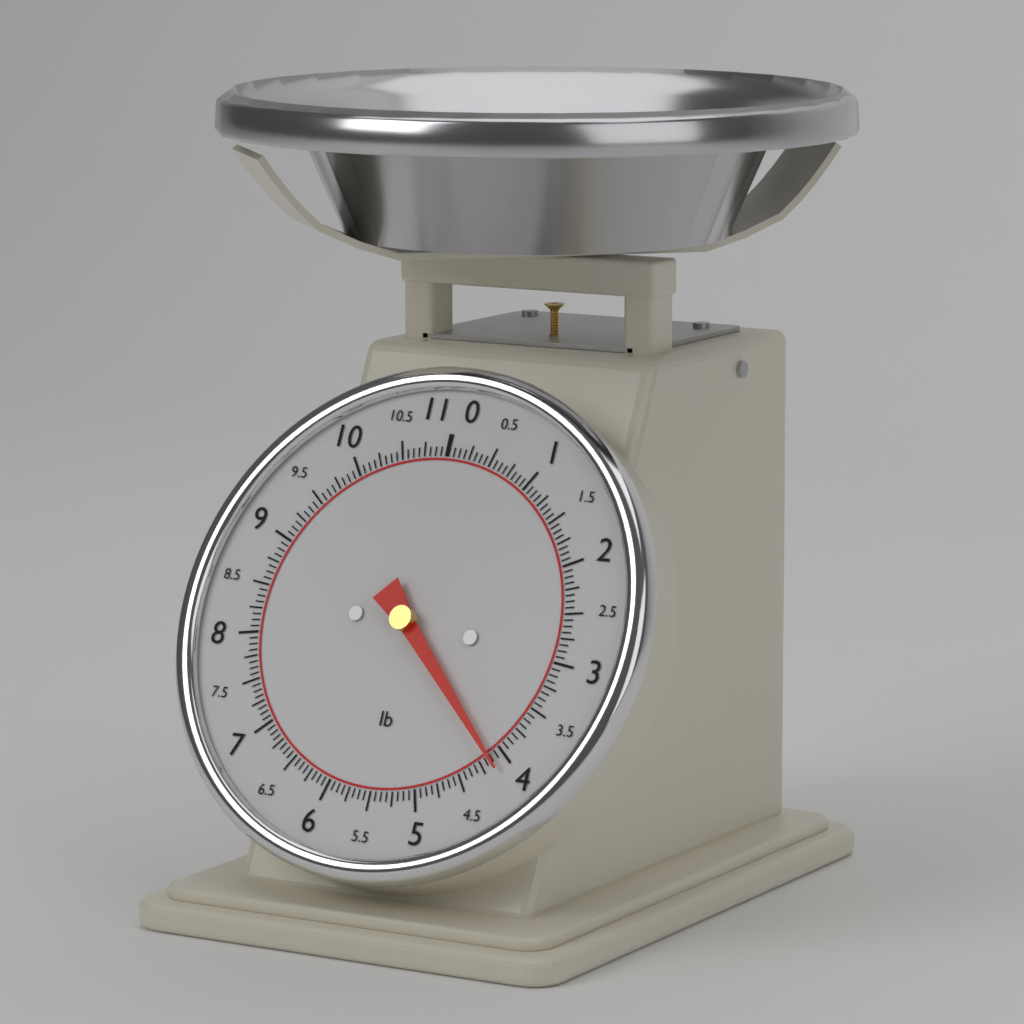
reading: 4.1250 lb
